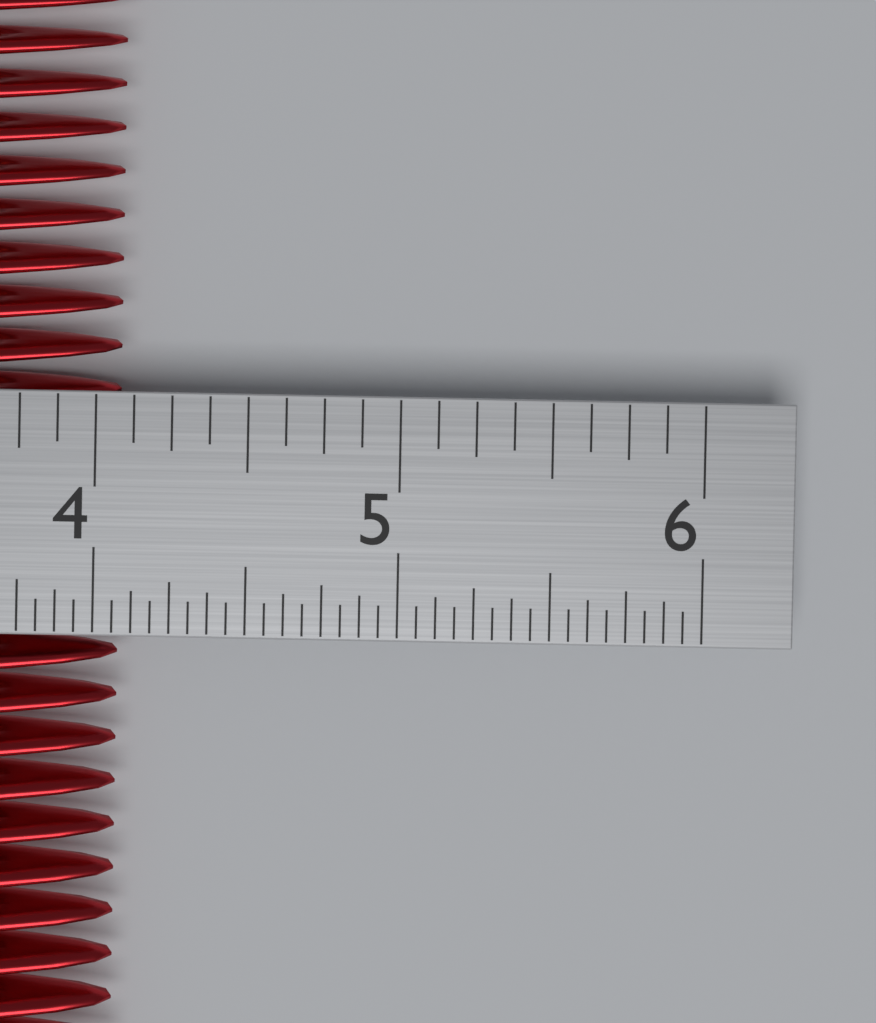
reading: 4.0625 in
